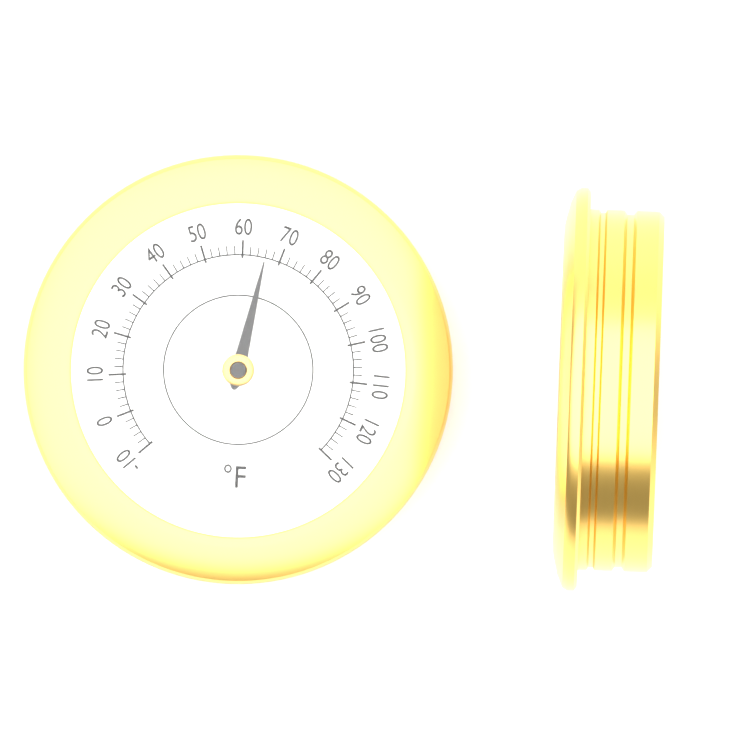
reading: 66 °F
